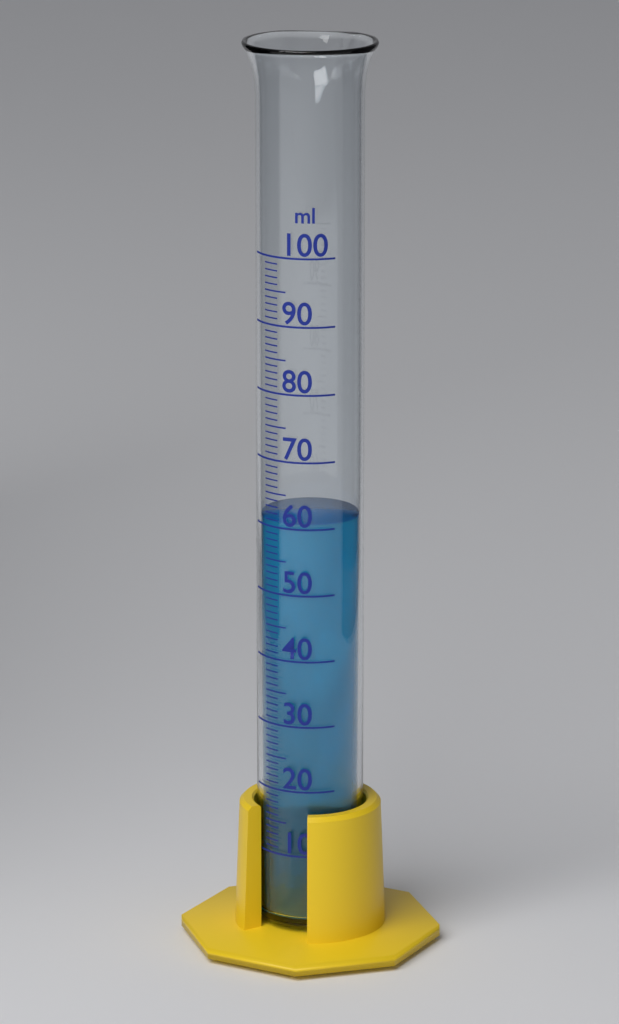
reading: 61 ml
